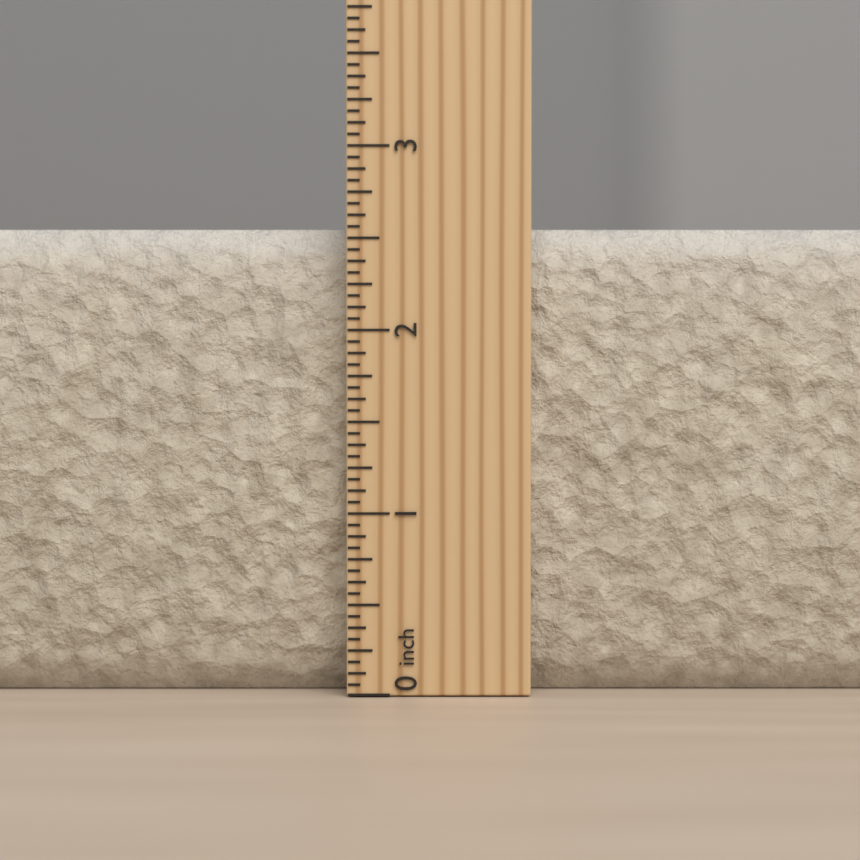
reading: 2.5625 inch
